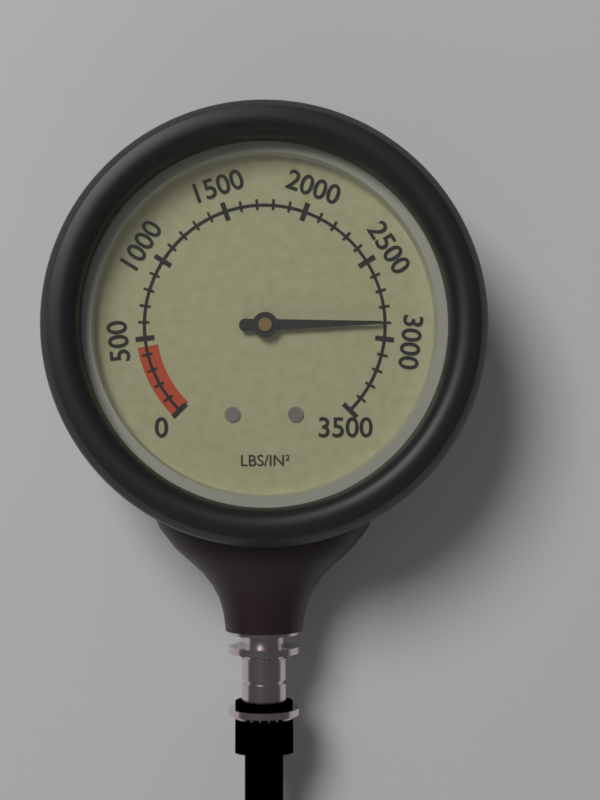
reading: 2900 psi
